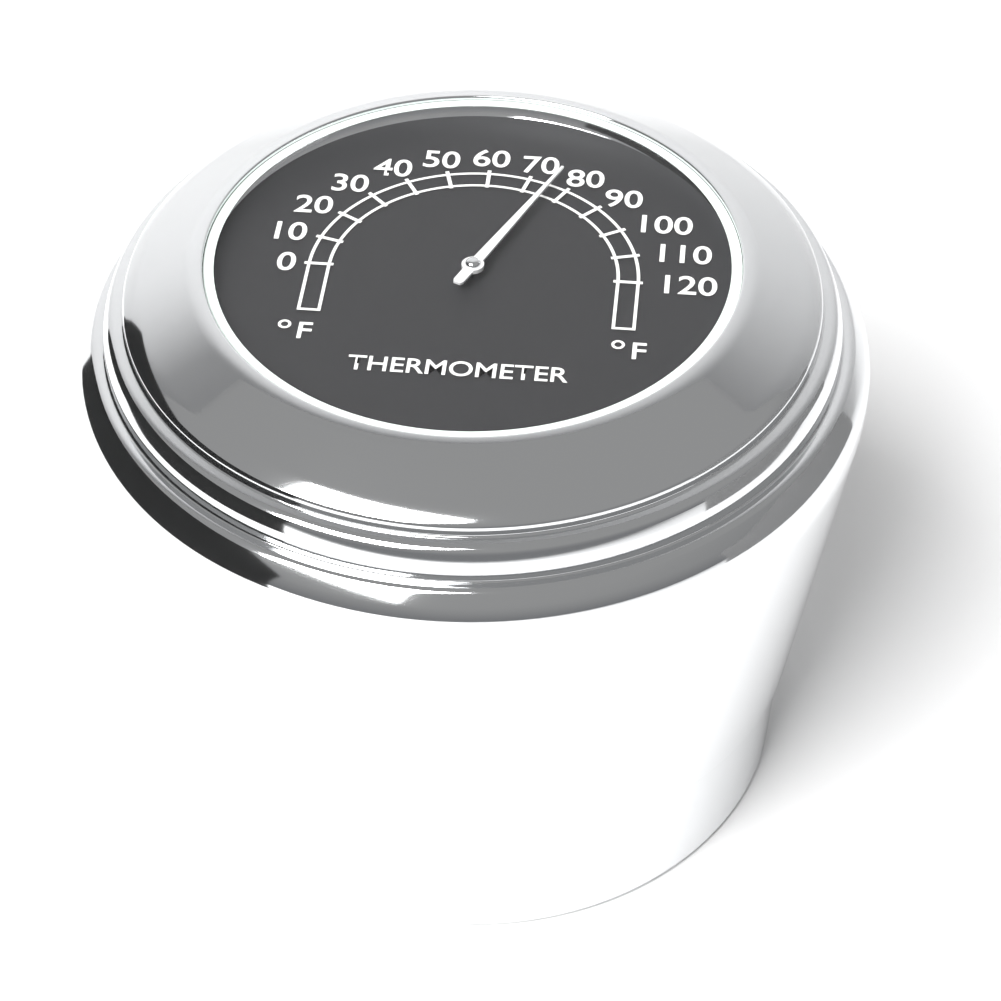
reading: 76 °F
